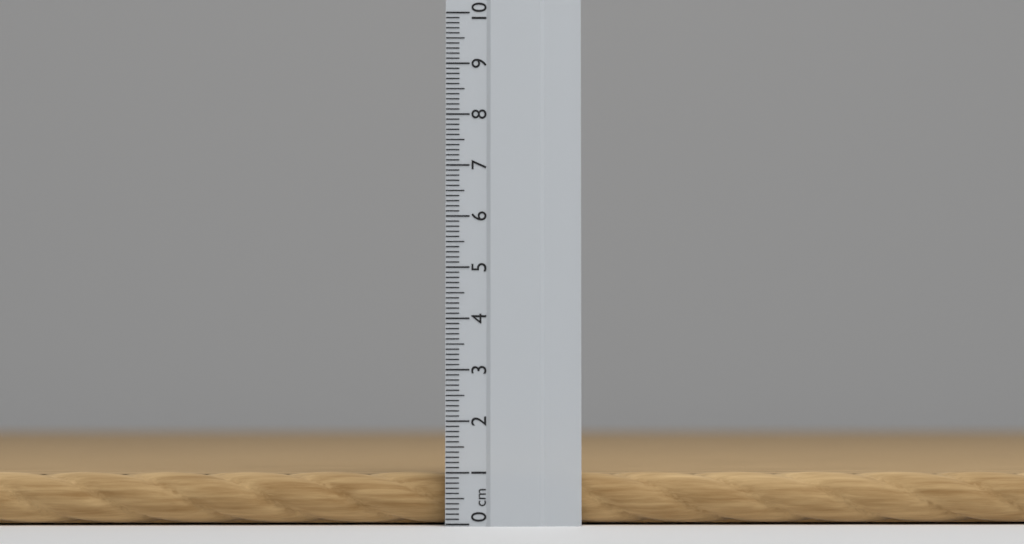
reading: 1.0 cm
